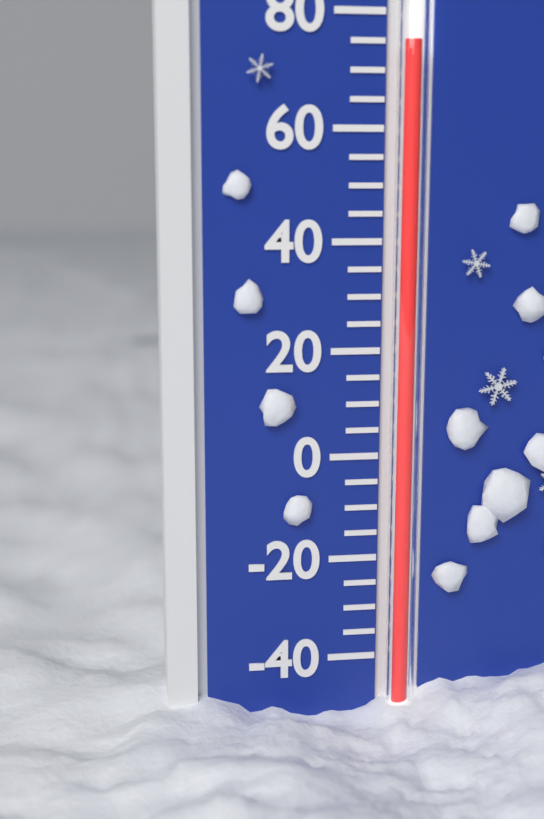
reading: 75 °F
